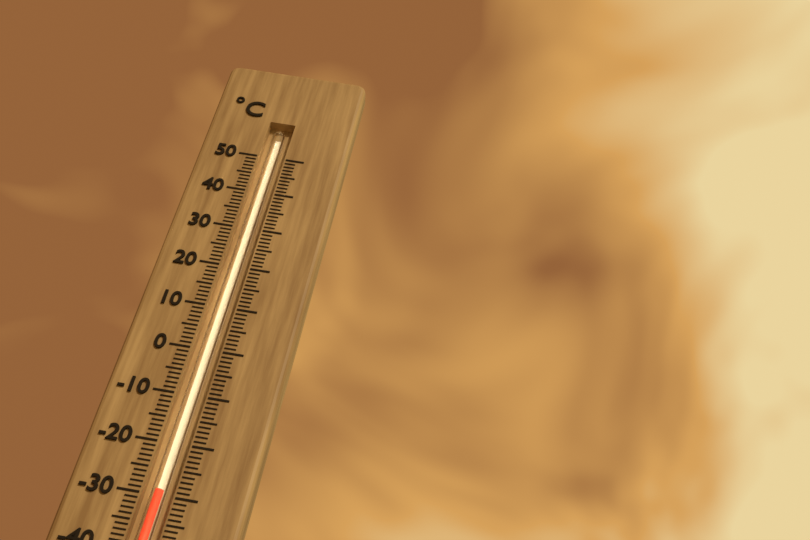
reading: -29 °C
